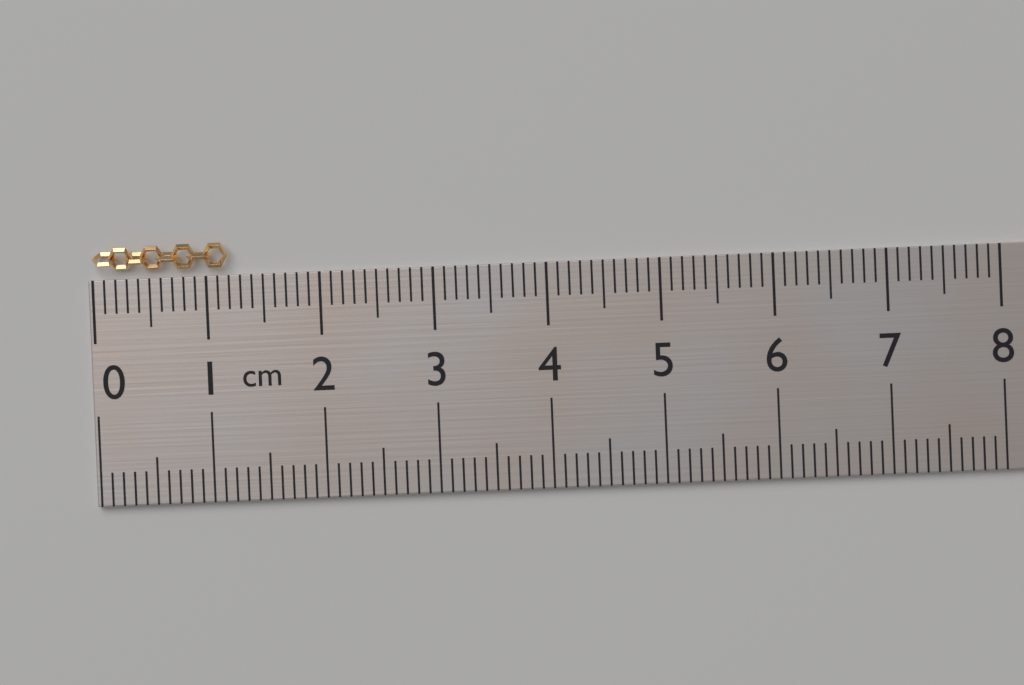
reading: 1.2 cm
